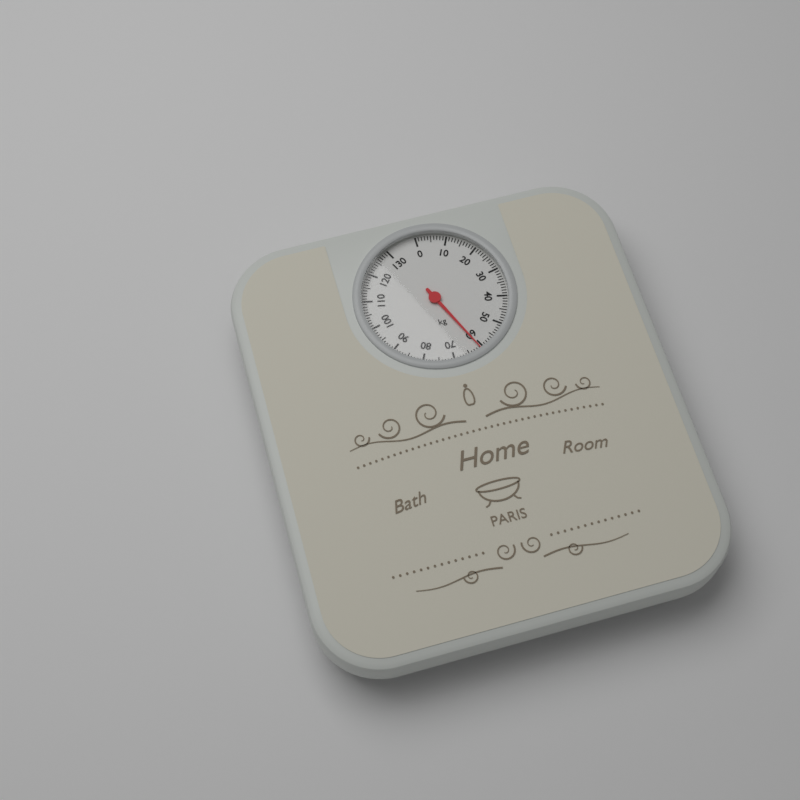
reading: 61 kg
